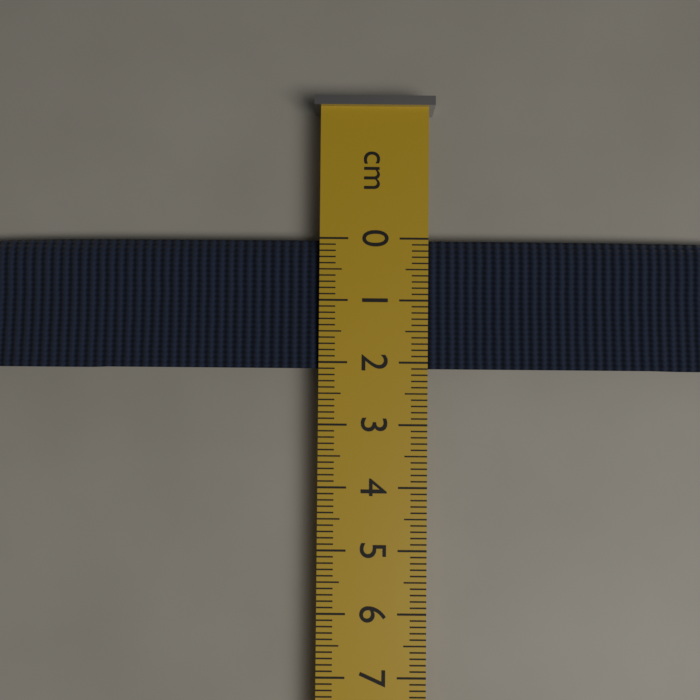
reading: 2.1 cm
